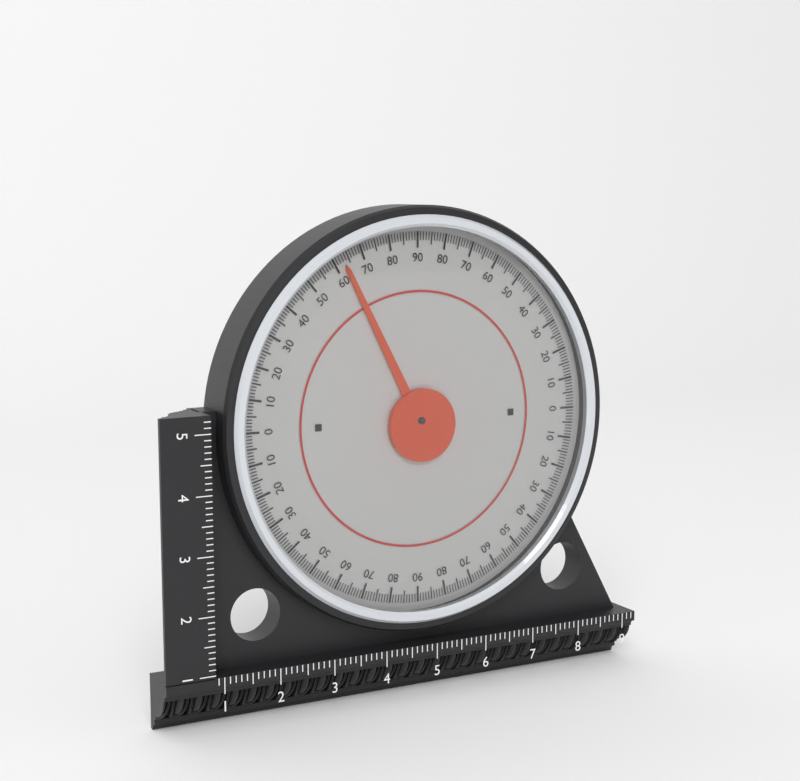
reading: 63 (no unit)
